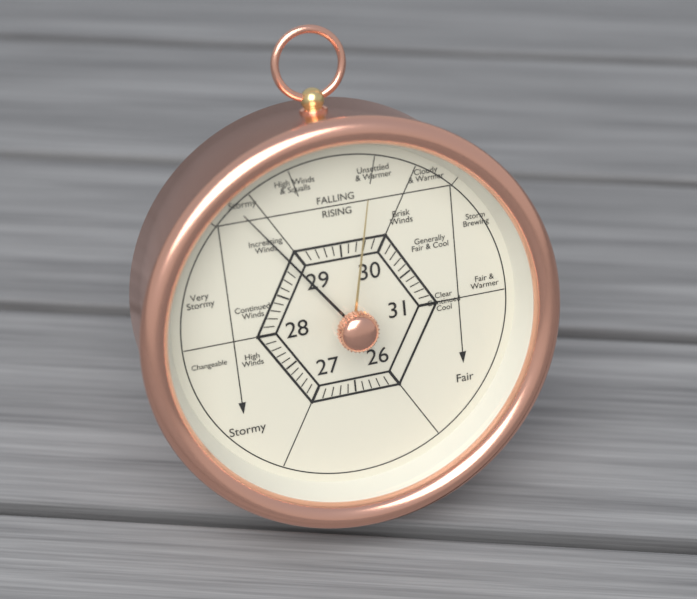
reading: 28.9 (no unit)
